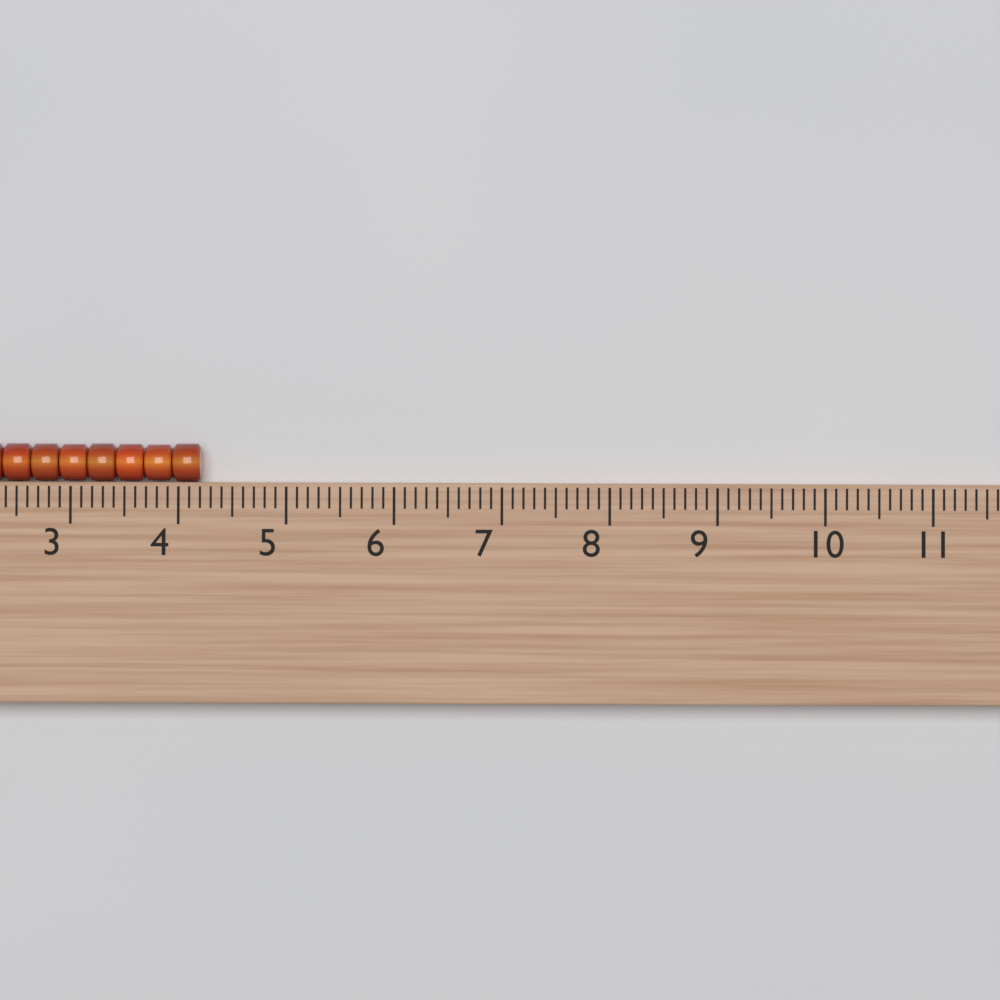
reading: 4.2 (no unit)
